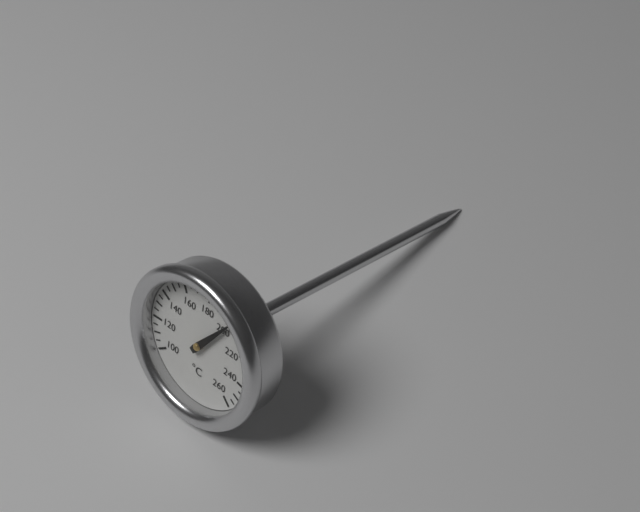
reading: 200 °C
